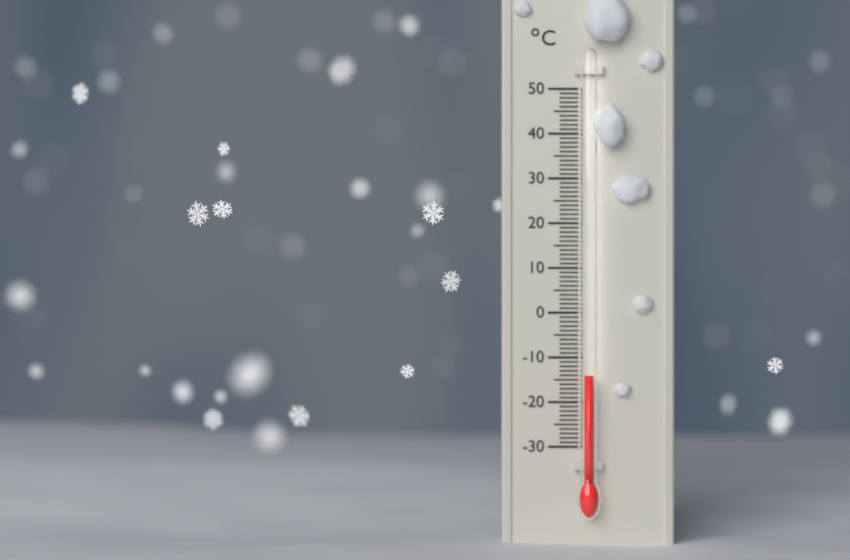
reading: -14 °C
